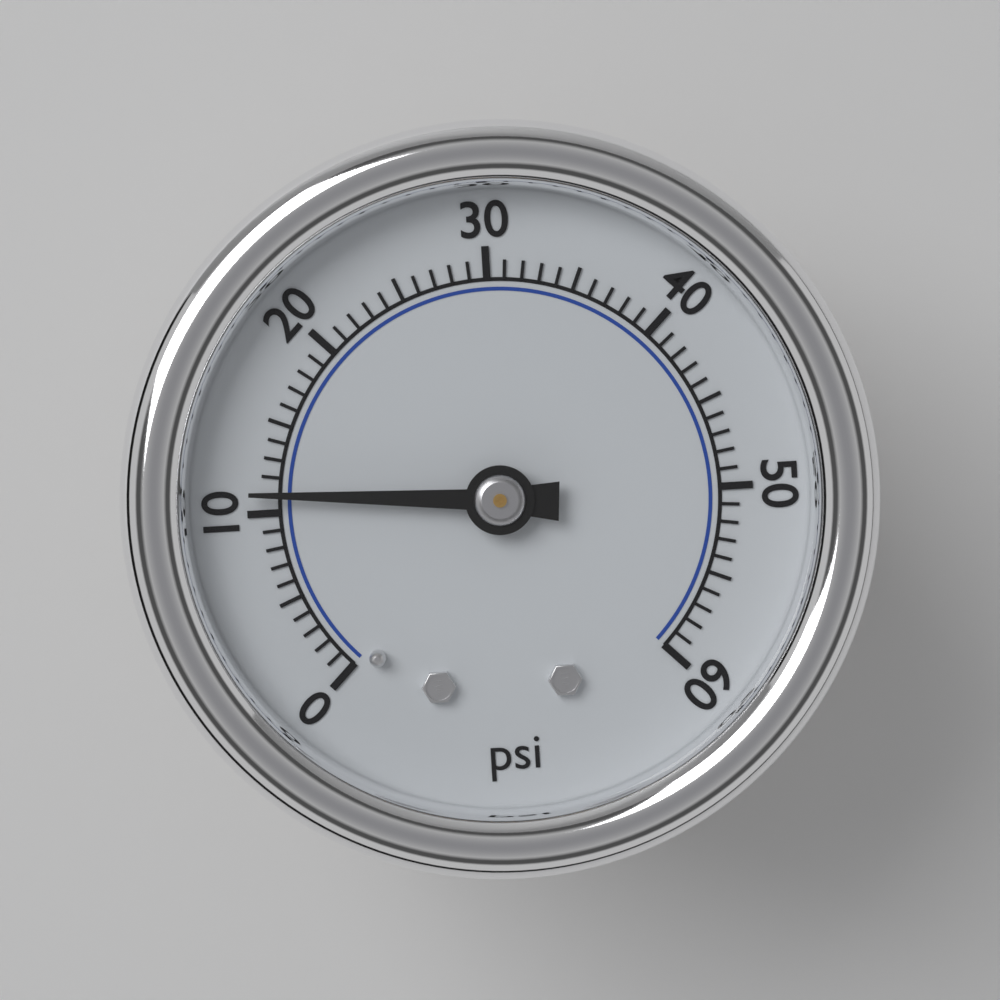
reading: 11 psi
